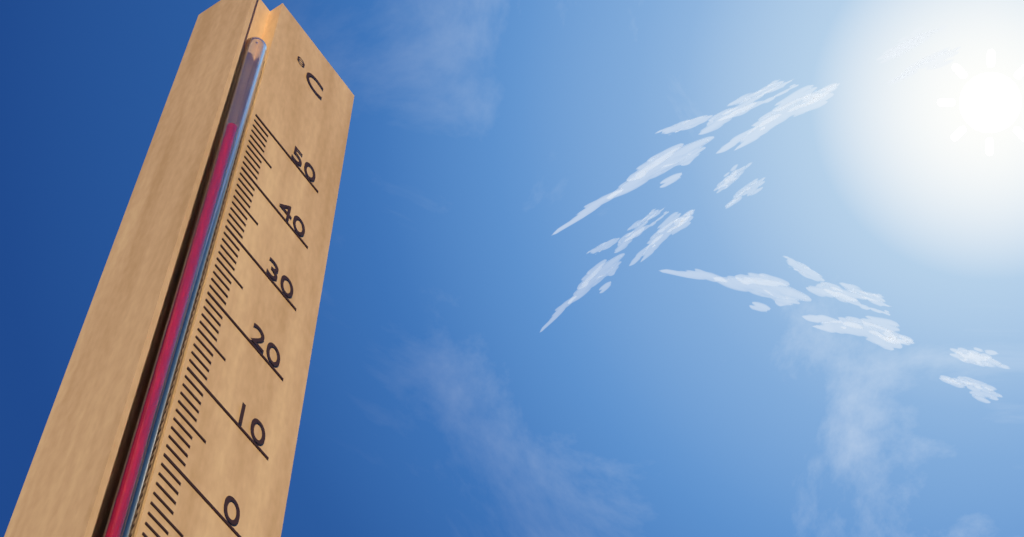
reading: 44 °C
